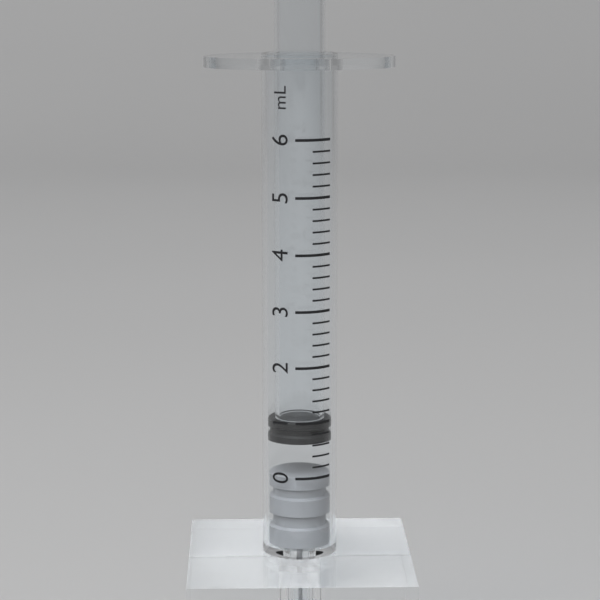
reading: 0.6 mL
